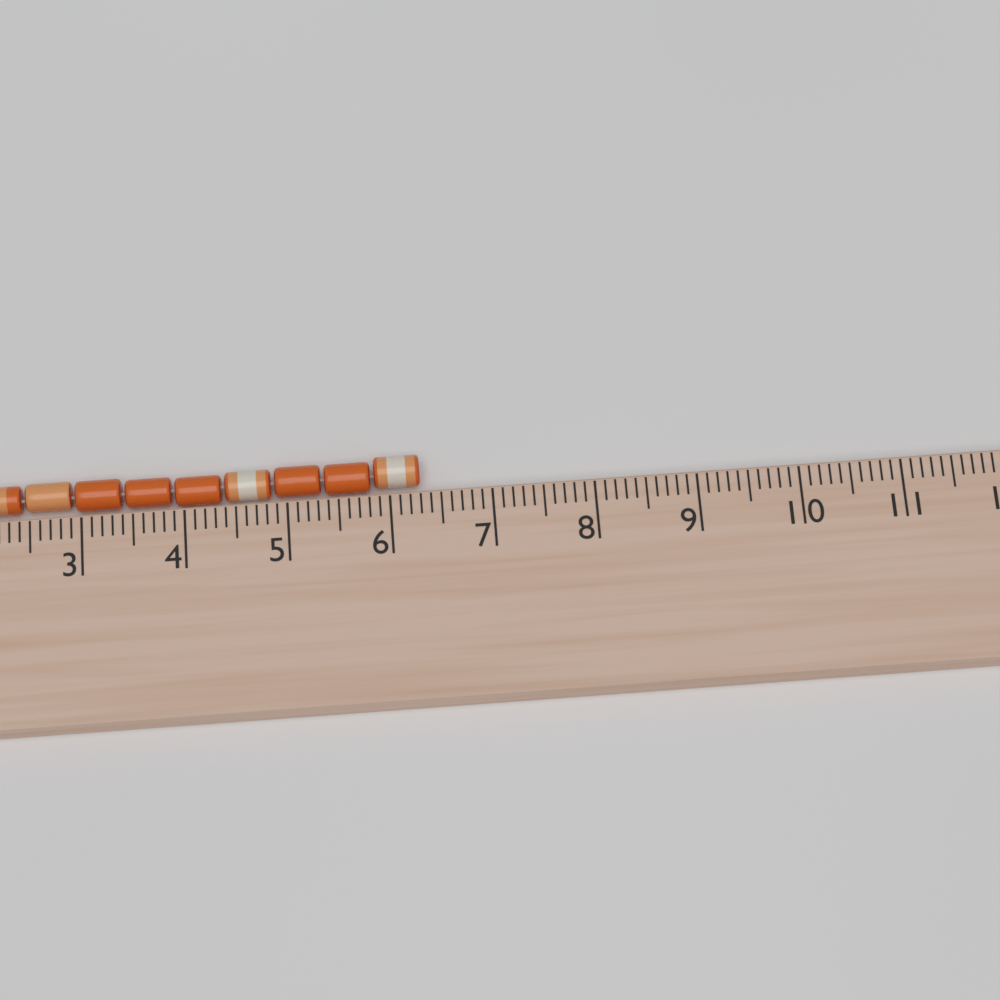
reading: 6.3 cm
